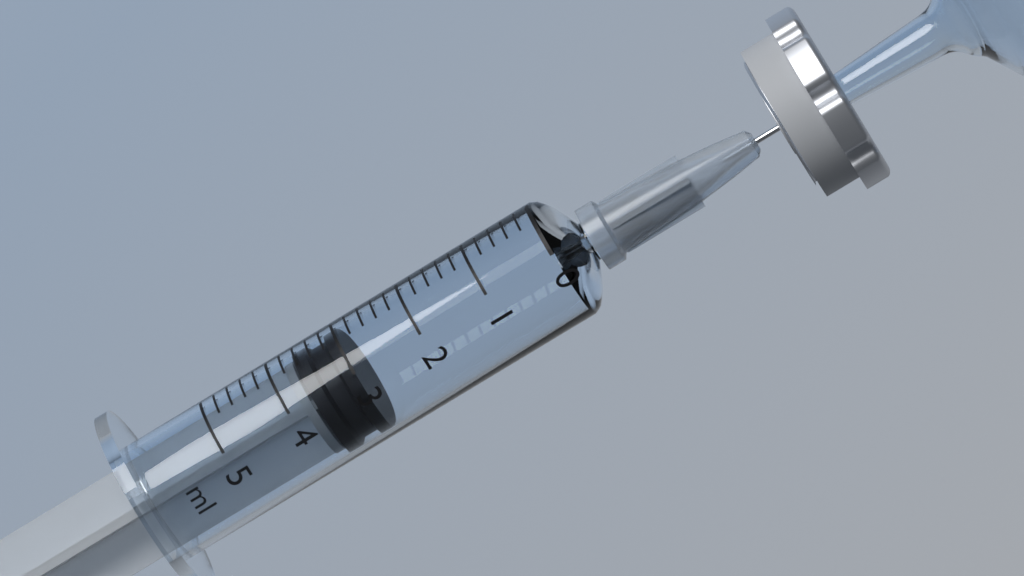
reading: 3.0 ml
